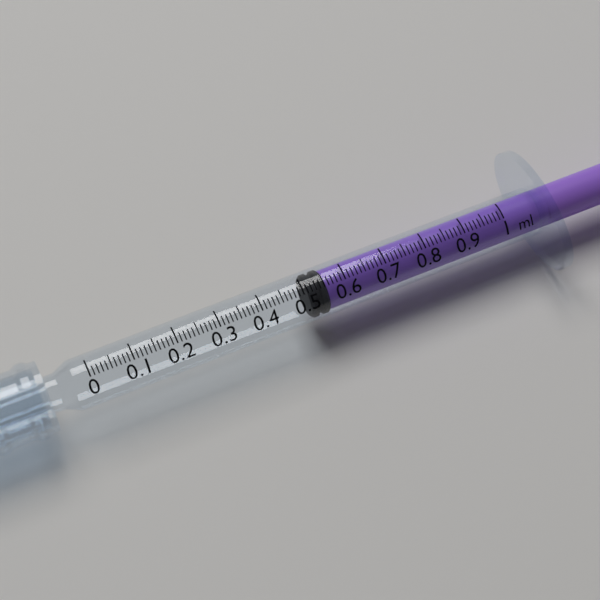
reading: 0.51 ml
